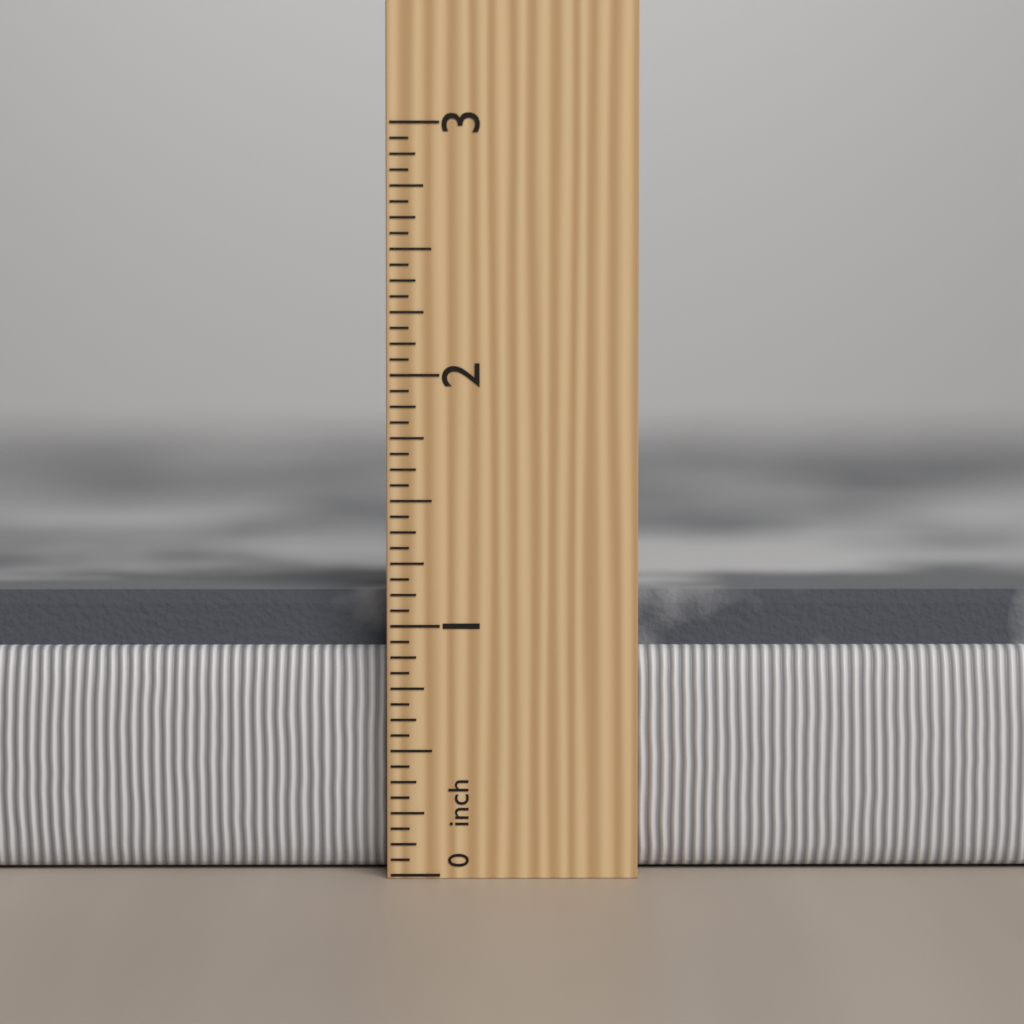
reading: 1.1250 in
